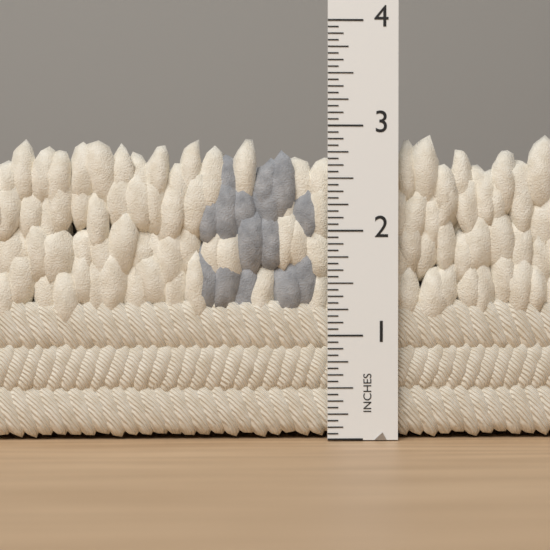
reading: 2.9375 in
